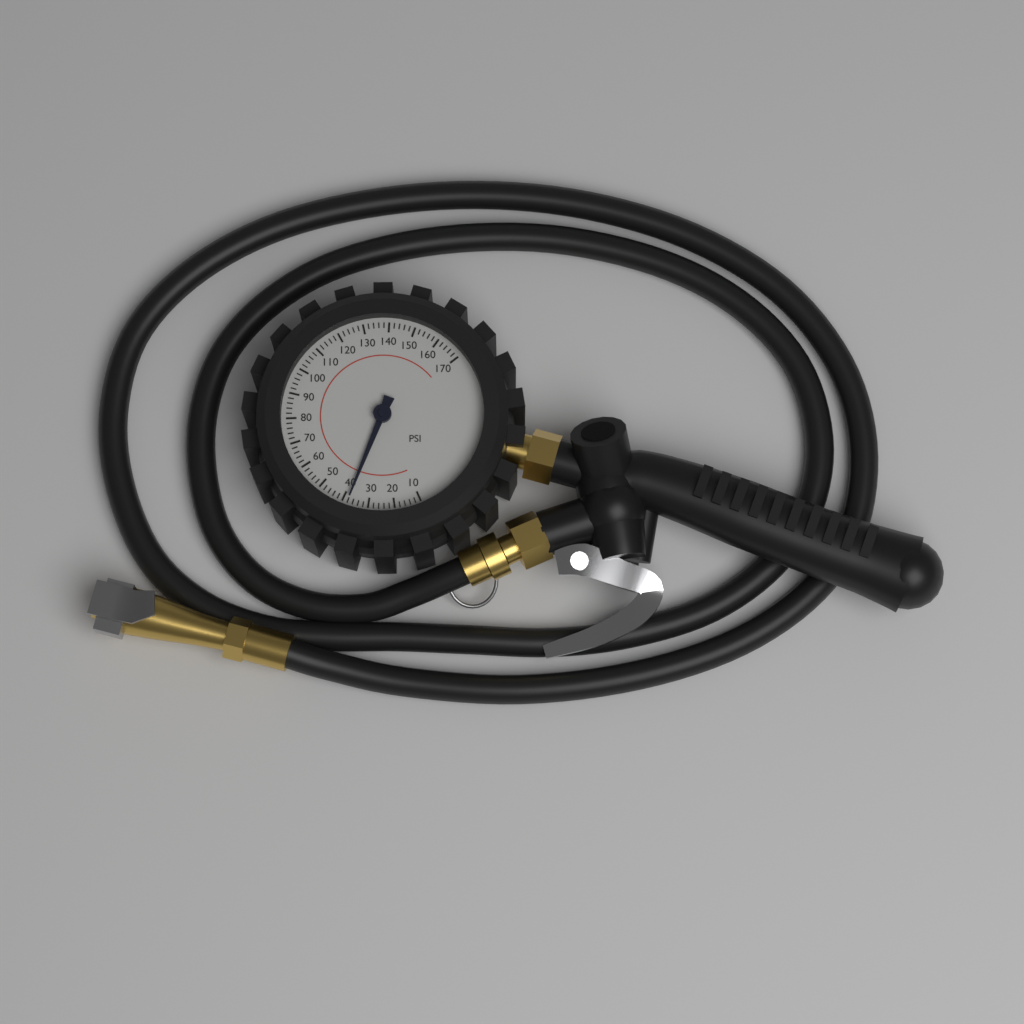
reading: 38 psi
